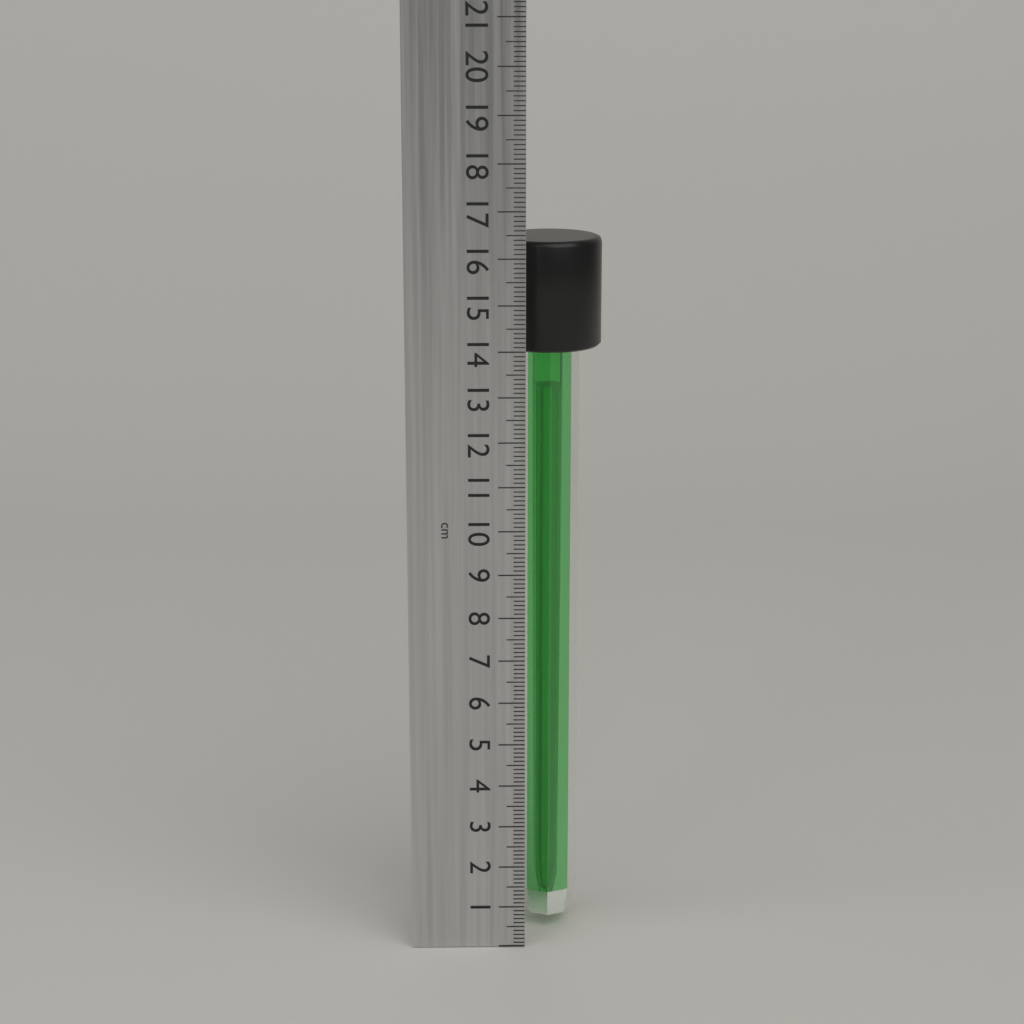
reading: 16.3 cm
